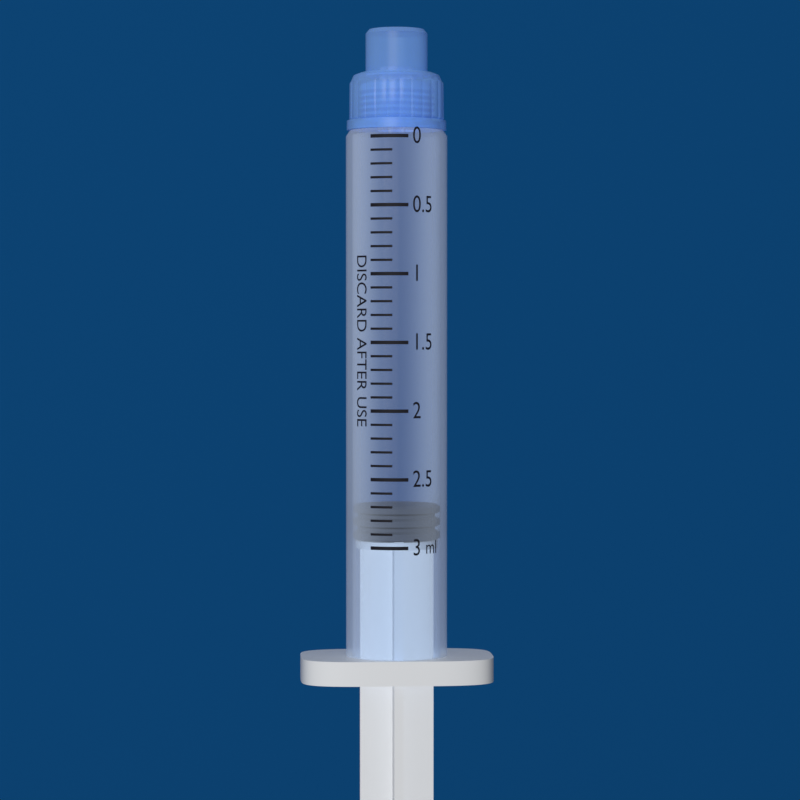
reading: 2.7 ml
